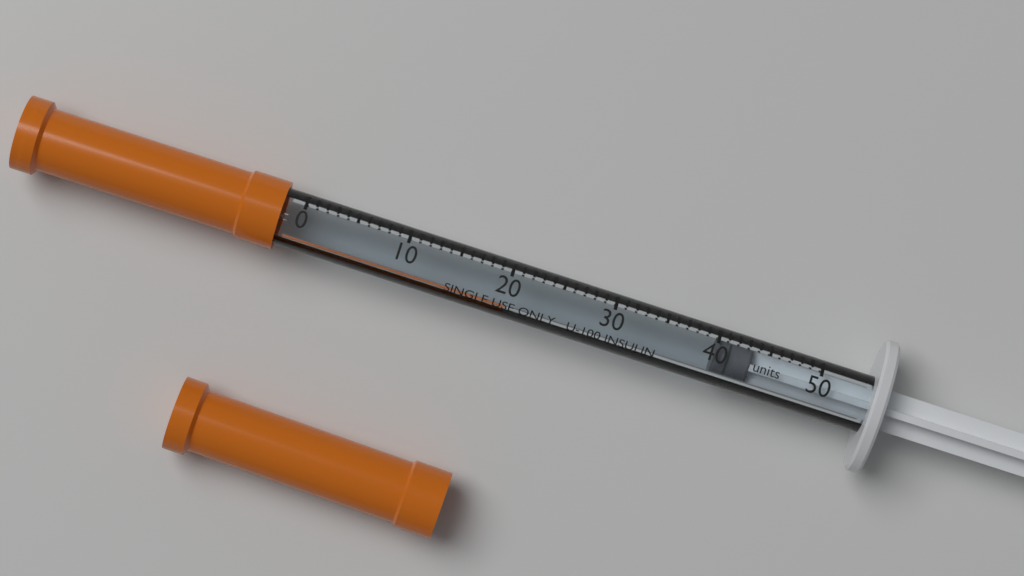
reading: 40 units
